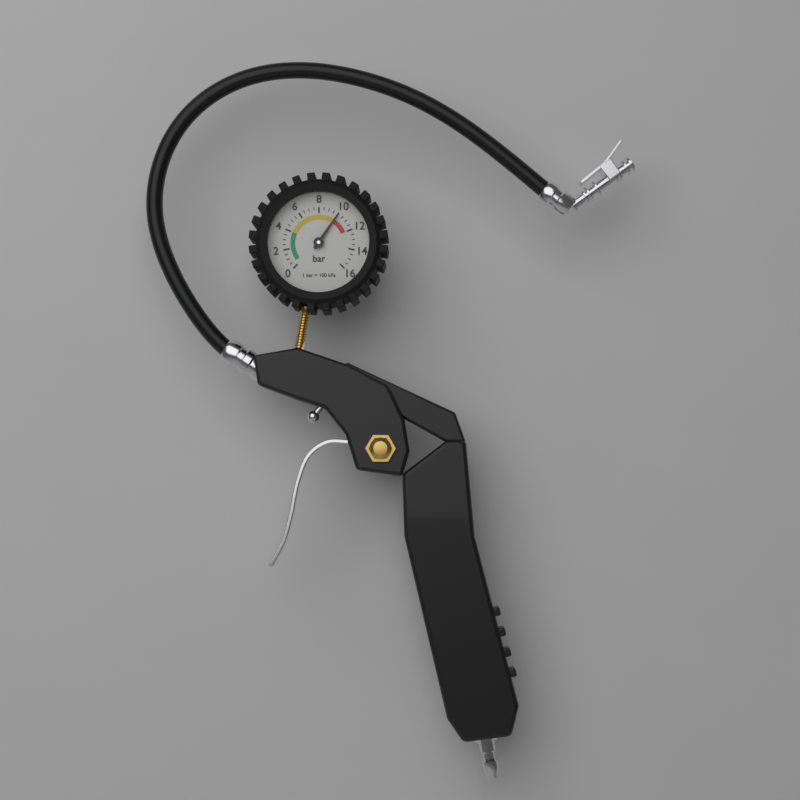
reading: 10.0 bar
